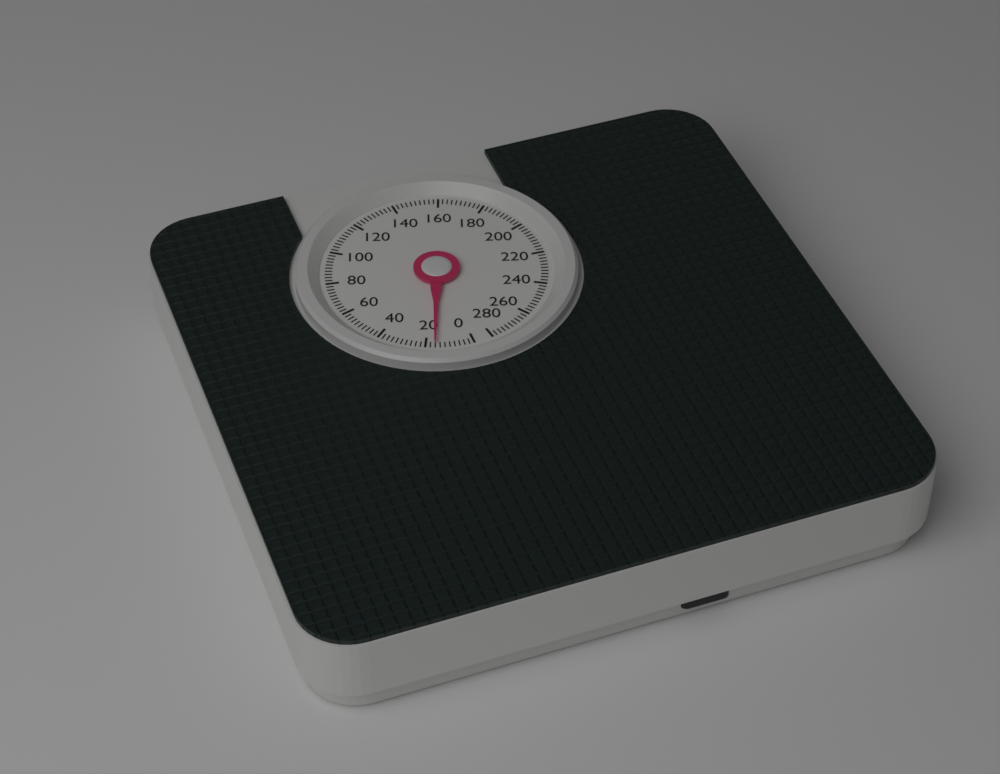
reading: 16 (no unit)
